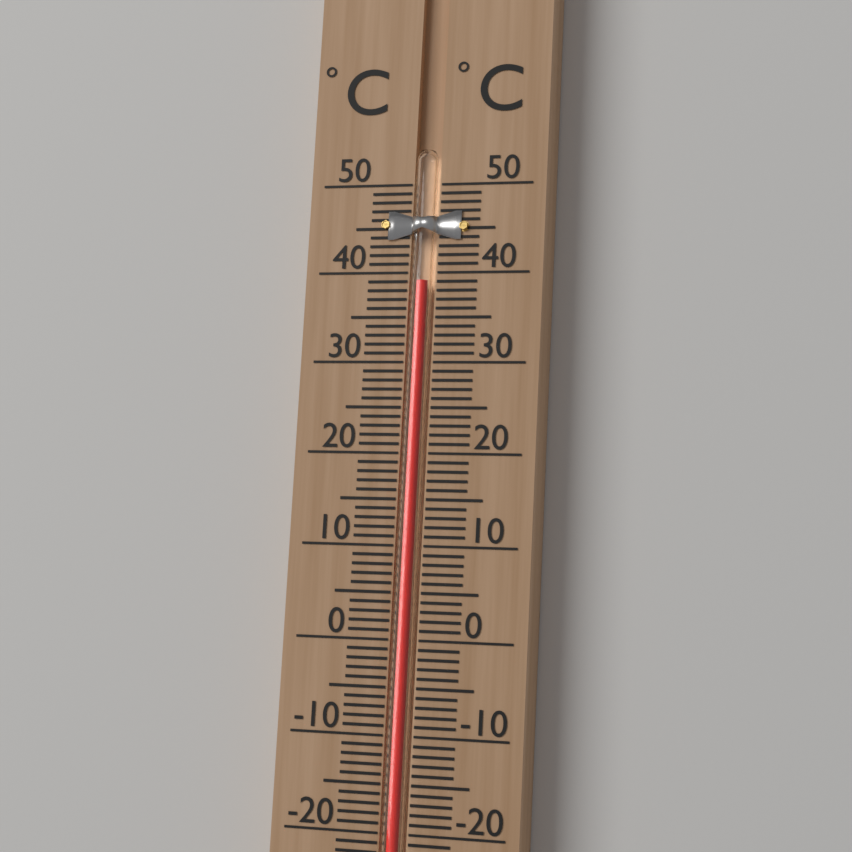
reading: 39 °C
